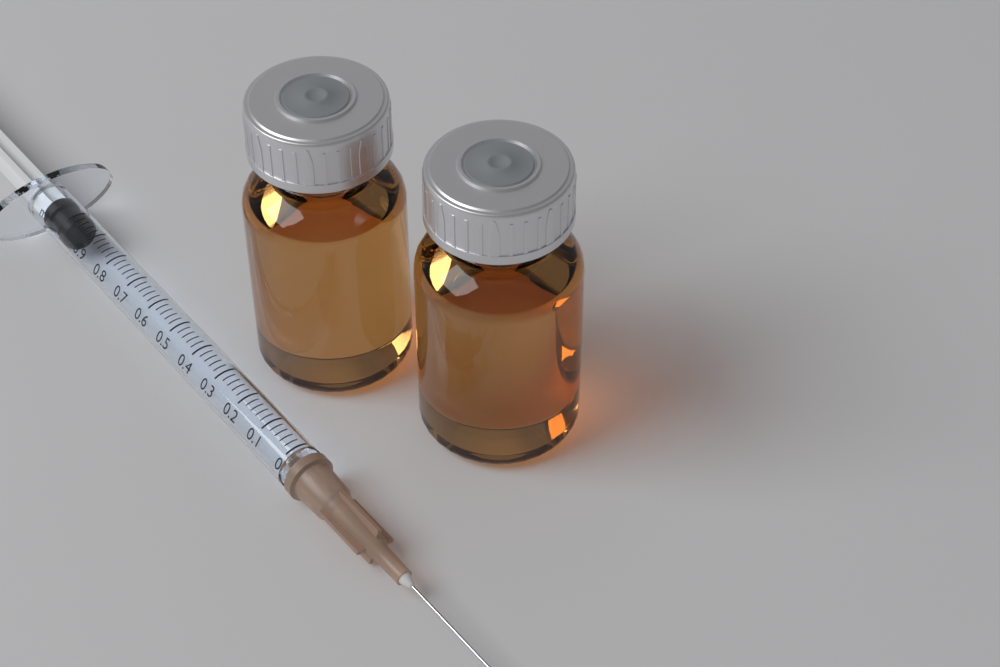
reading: 0.98 ml
